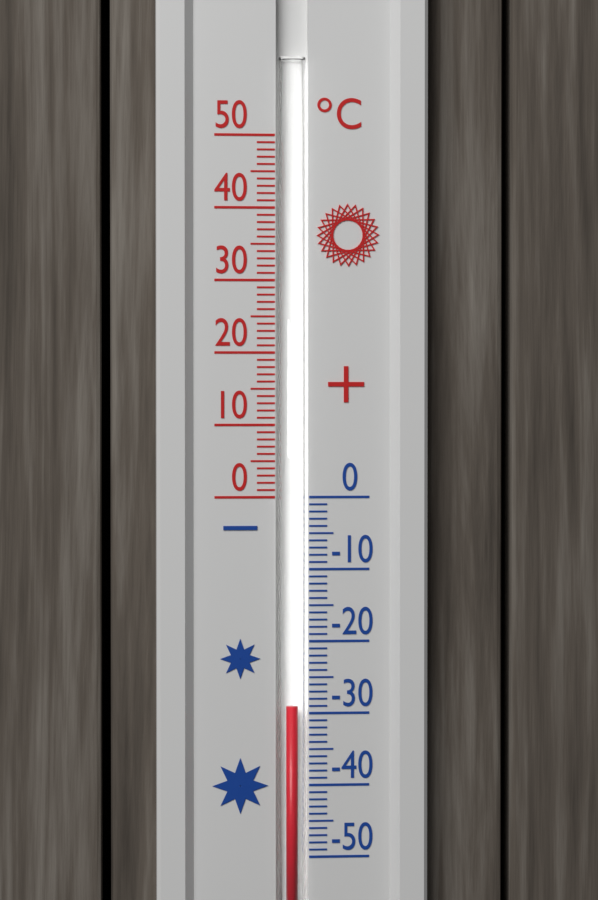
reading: -29 °C
